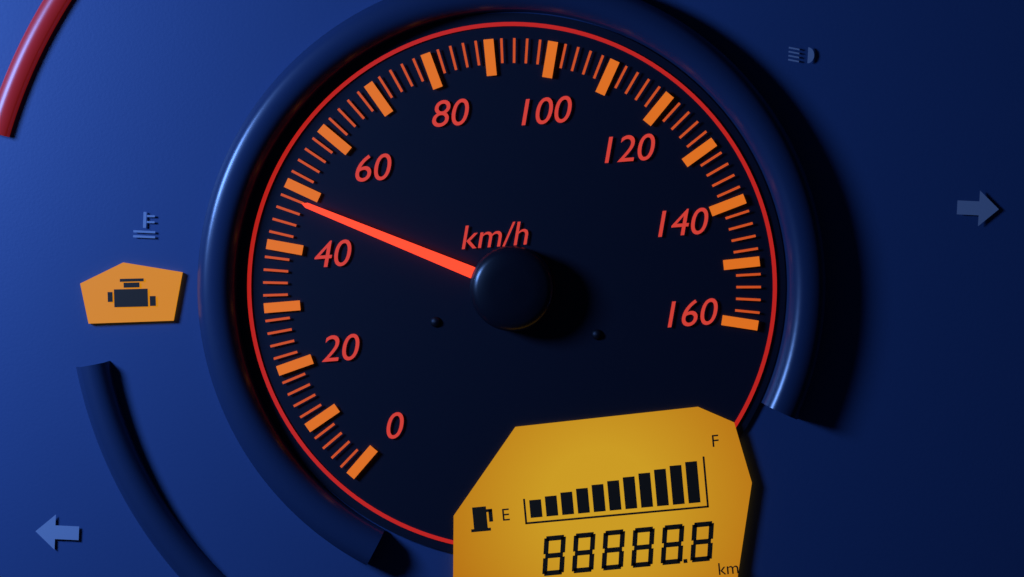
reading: 48 km/h
